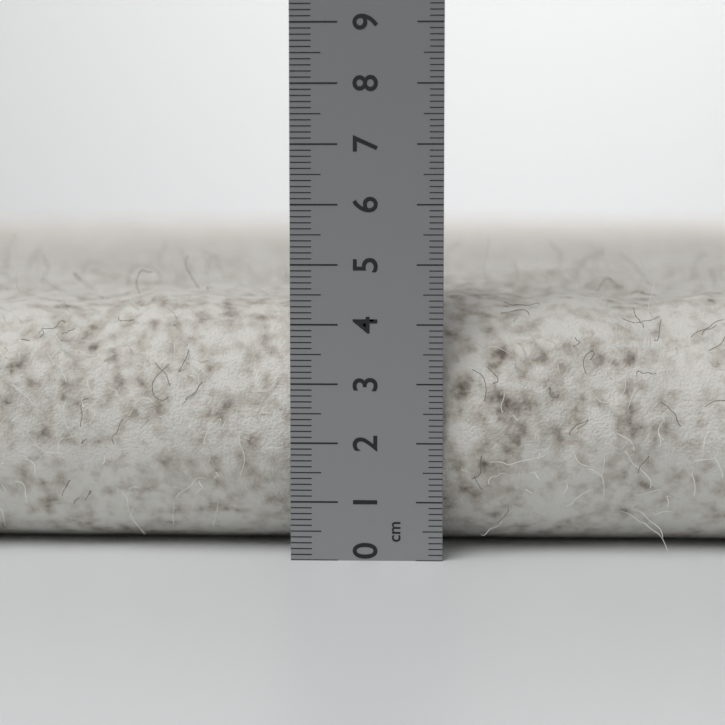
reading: 4.5 cm
